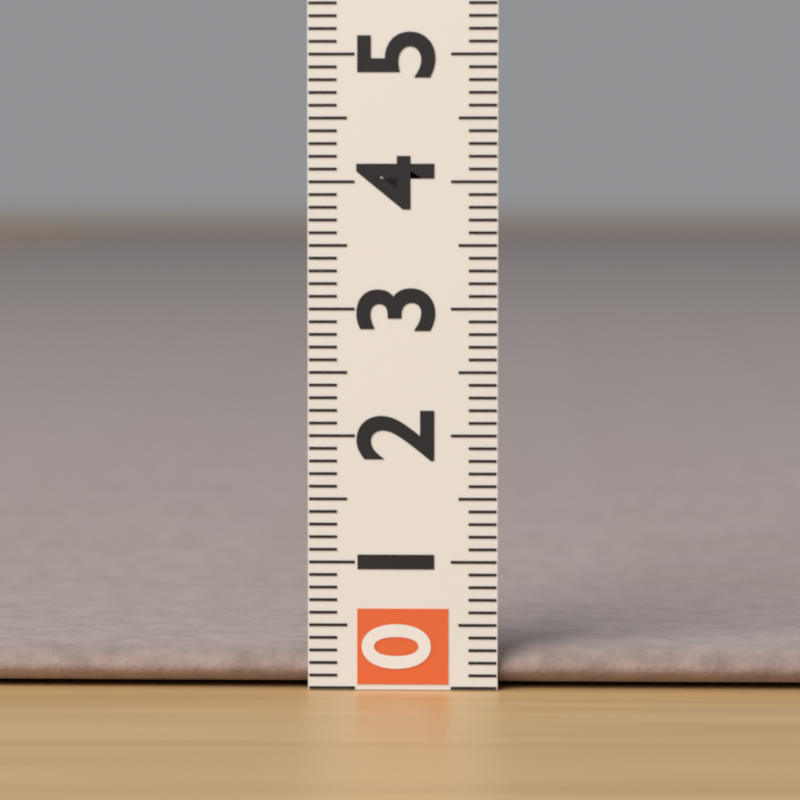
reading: 0.3 (no unit)
